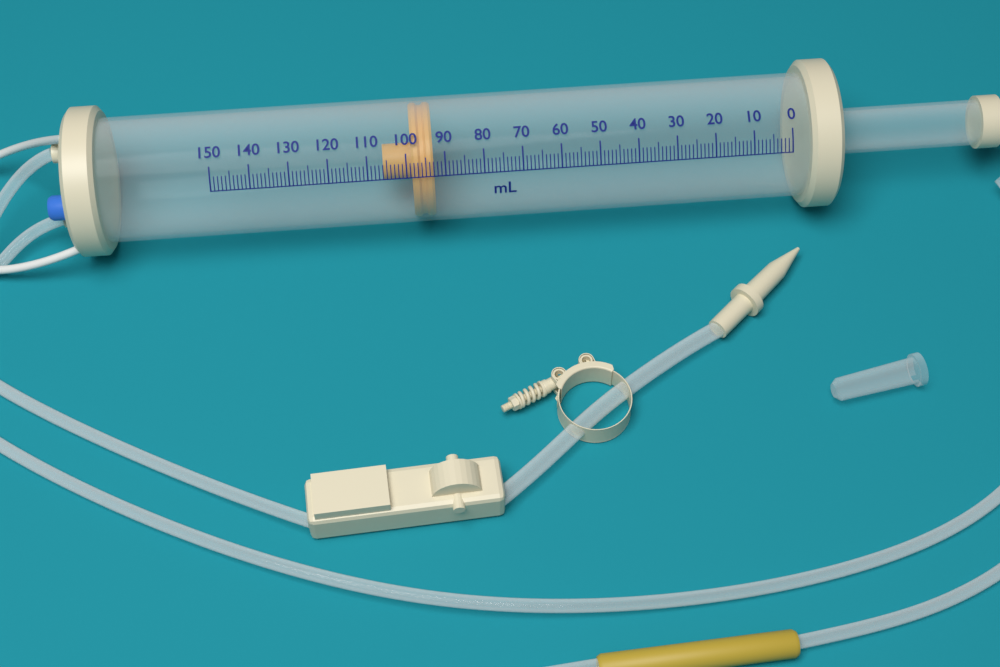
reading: 93 ml
